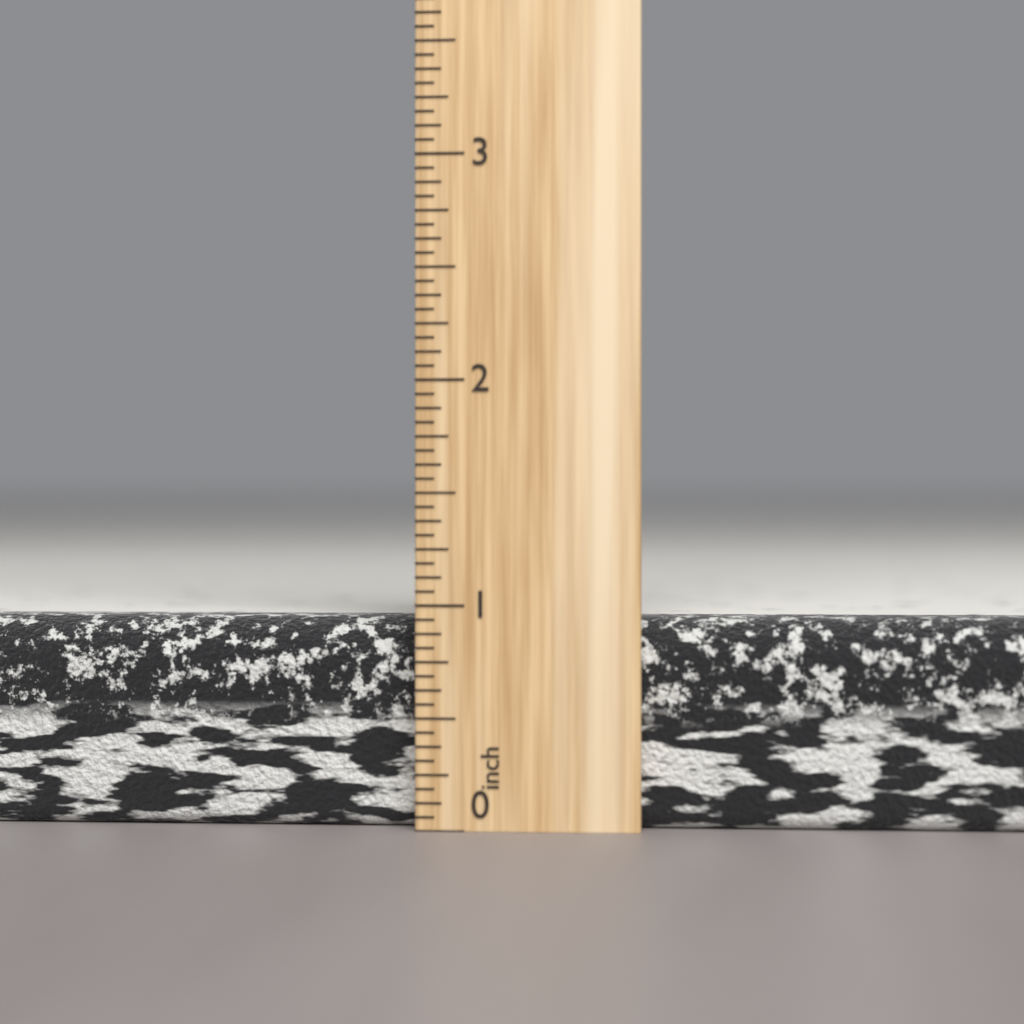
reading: 0.9375 inch
